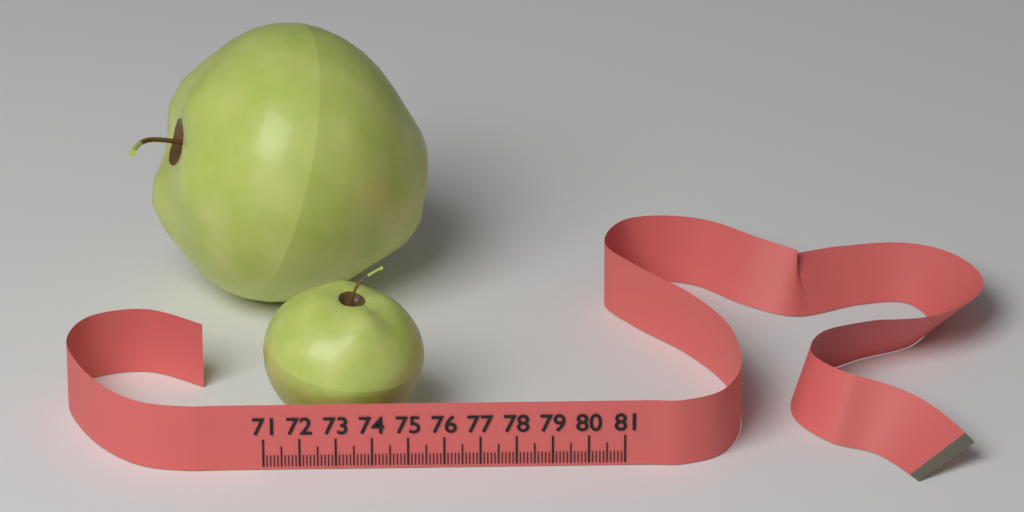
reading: 75.5 (no unit)
